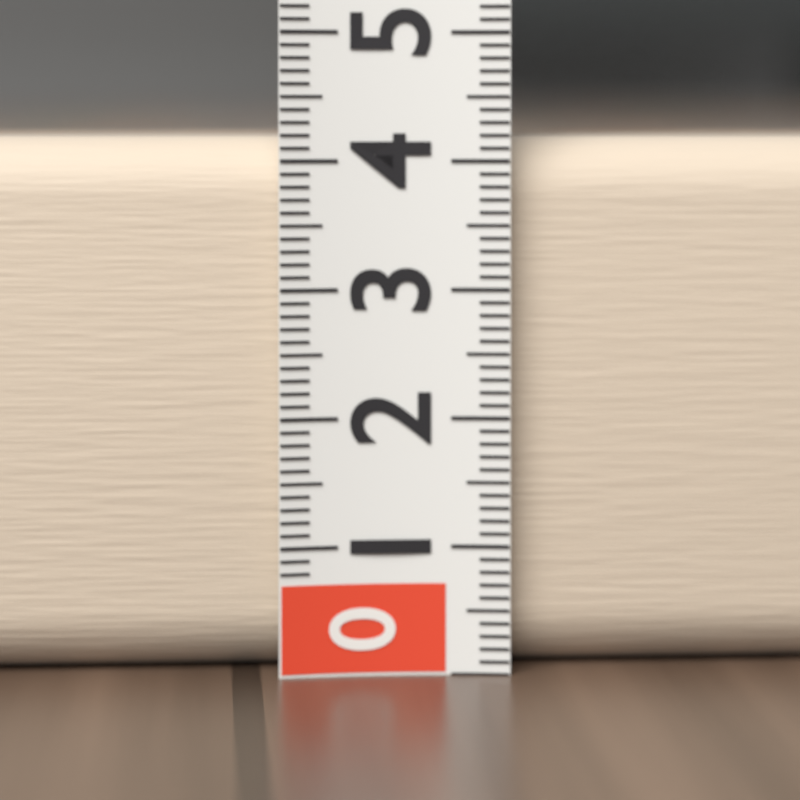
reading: 4.2 (no unit)
